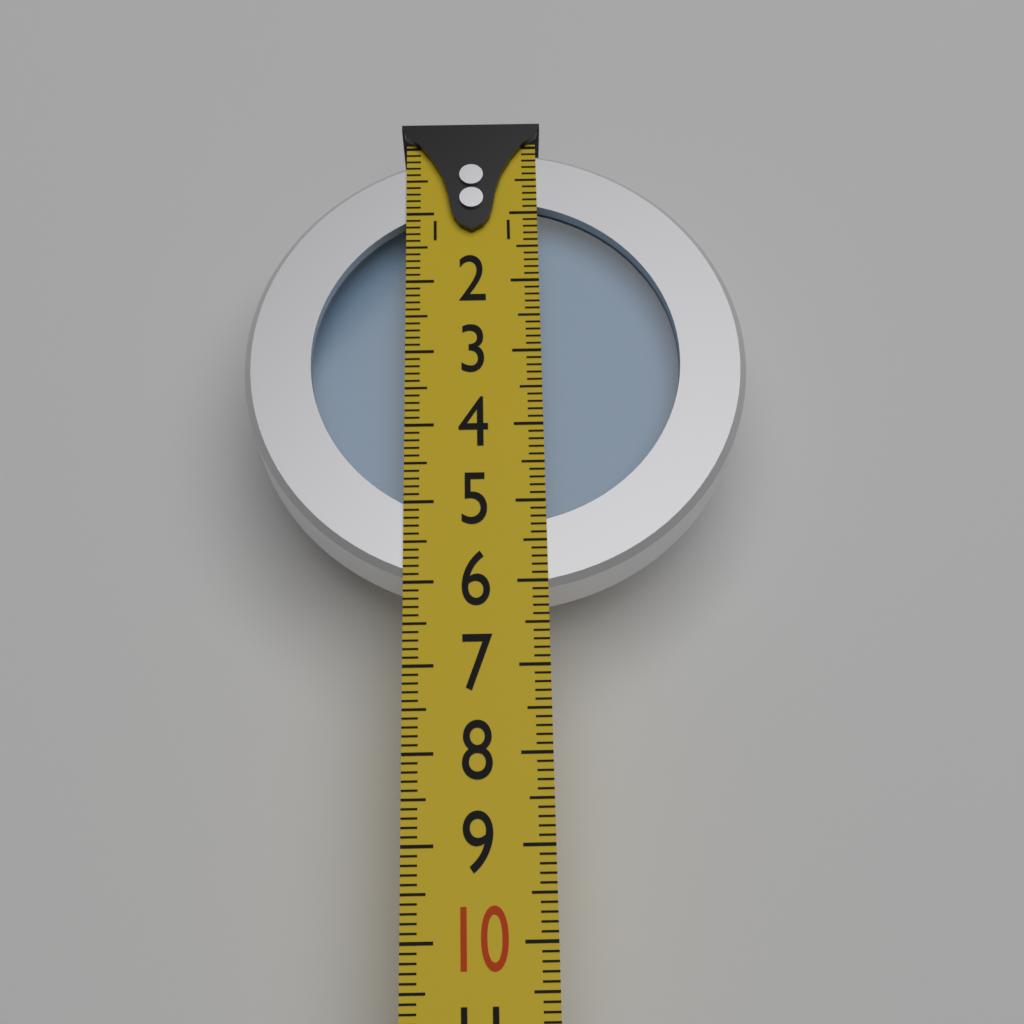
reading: 6.1 (no unit)
